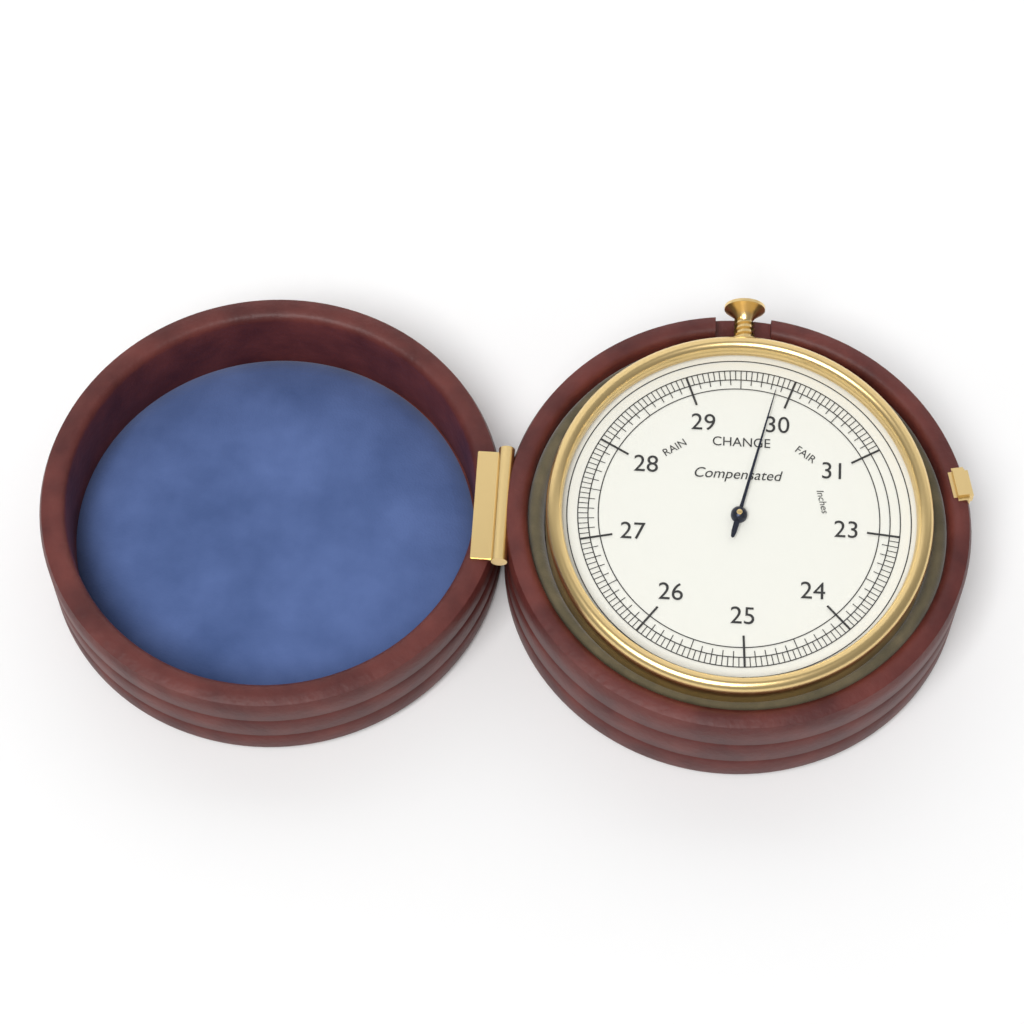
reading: 29.85 inches
